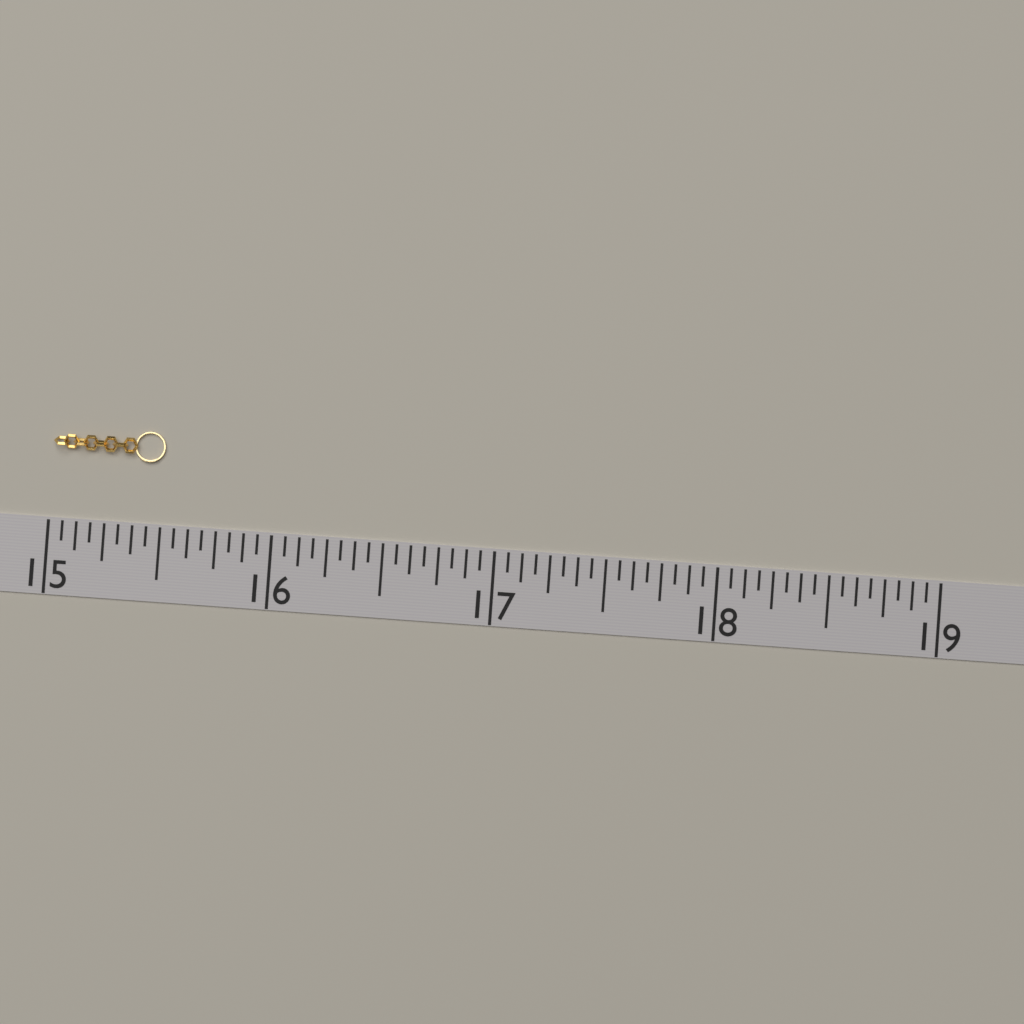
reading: 15.5000 (no unit)
